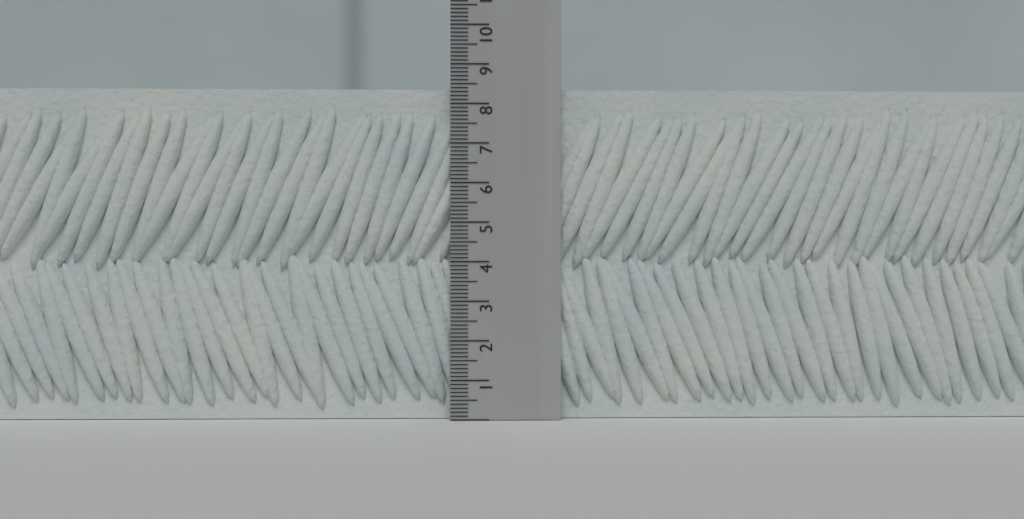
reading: 8.4 (no unit)
